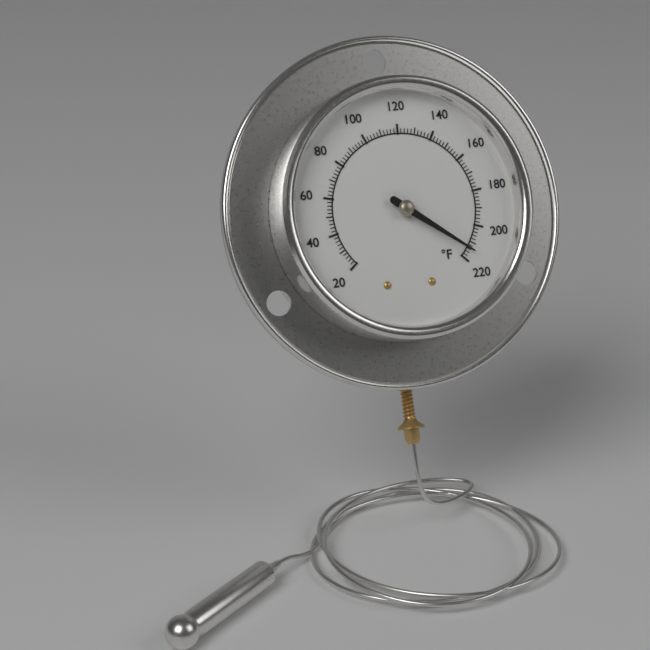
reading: 214 °F
